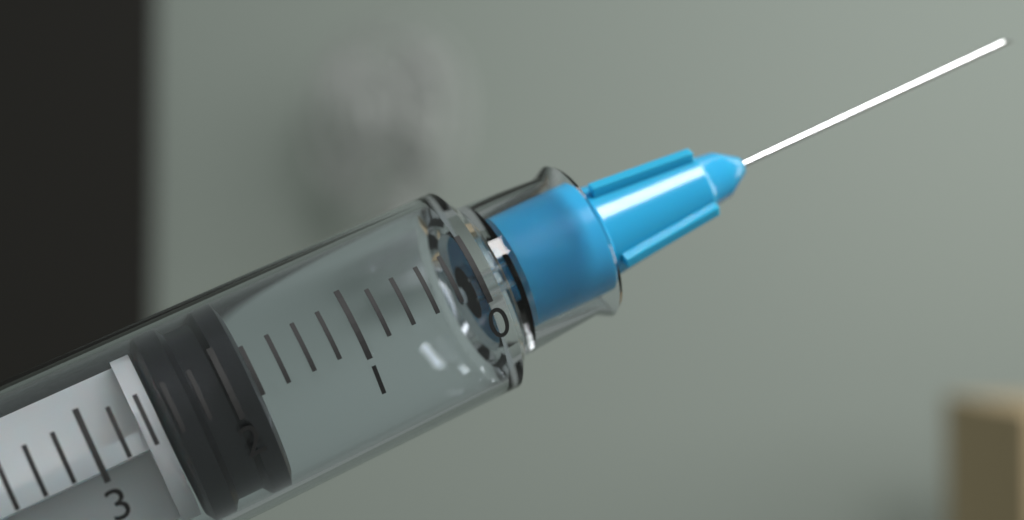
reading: 1.8 ml
